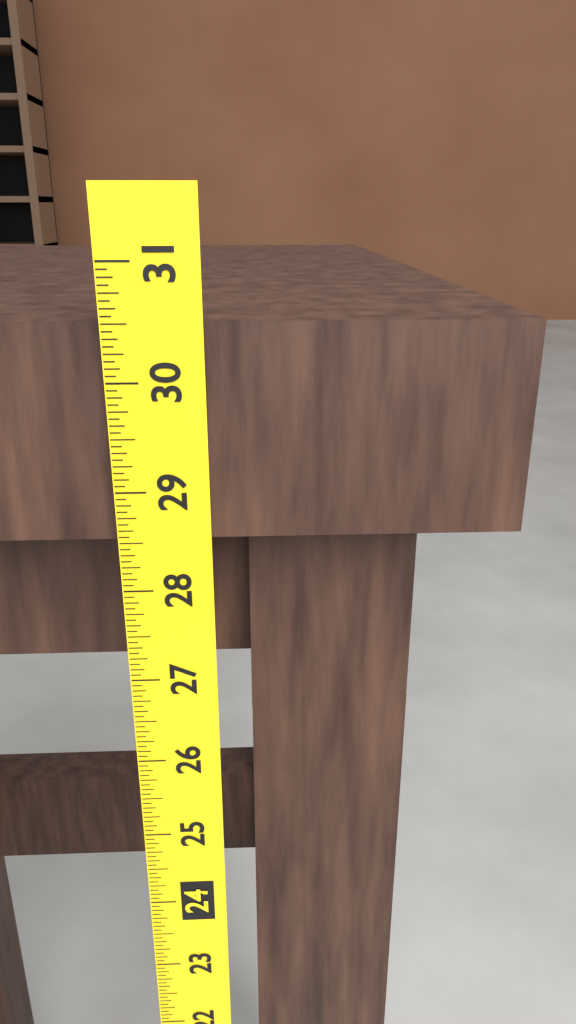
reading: 30.5000 (no unit)
